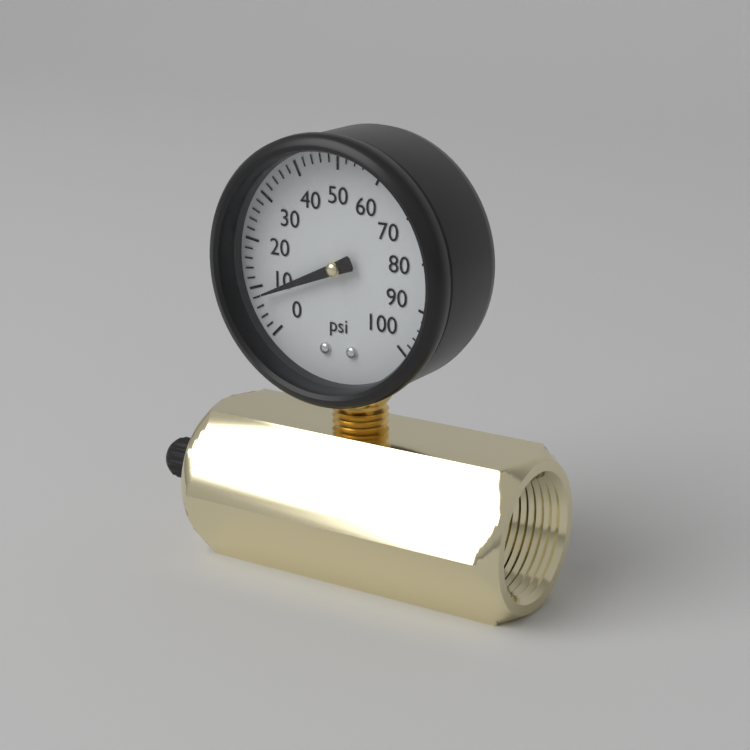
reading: 8 psi
